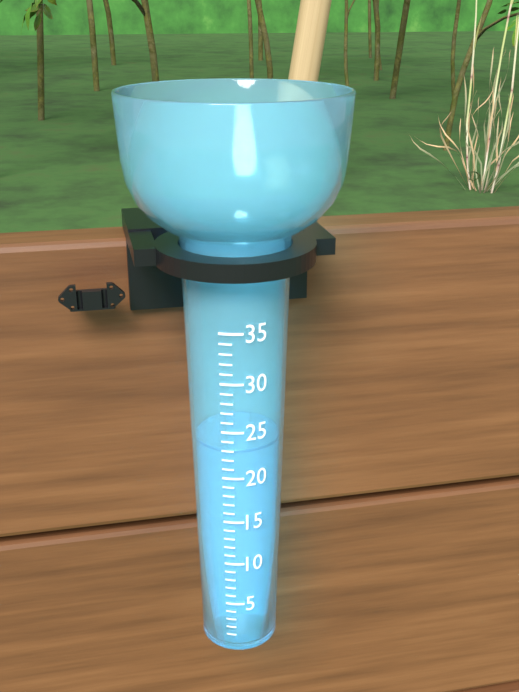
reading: 23 (no unit)
